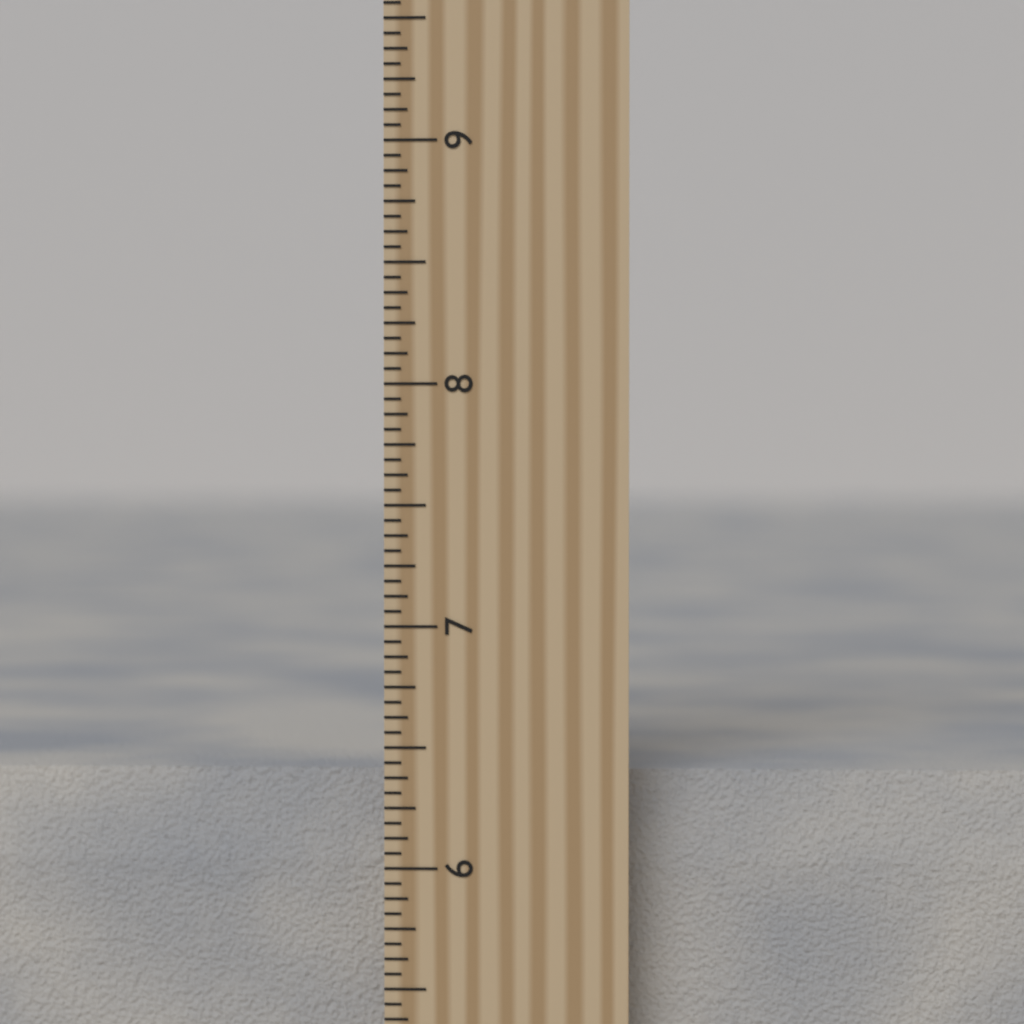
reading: 6.3750 inch
